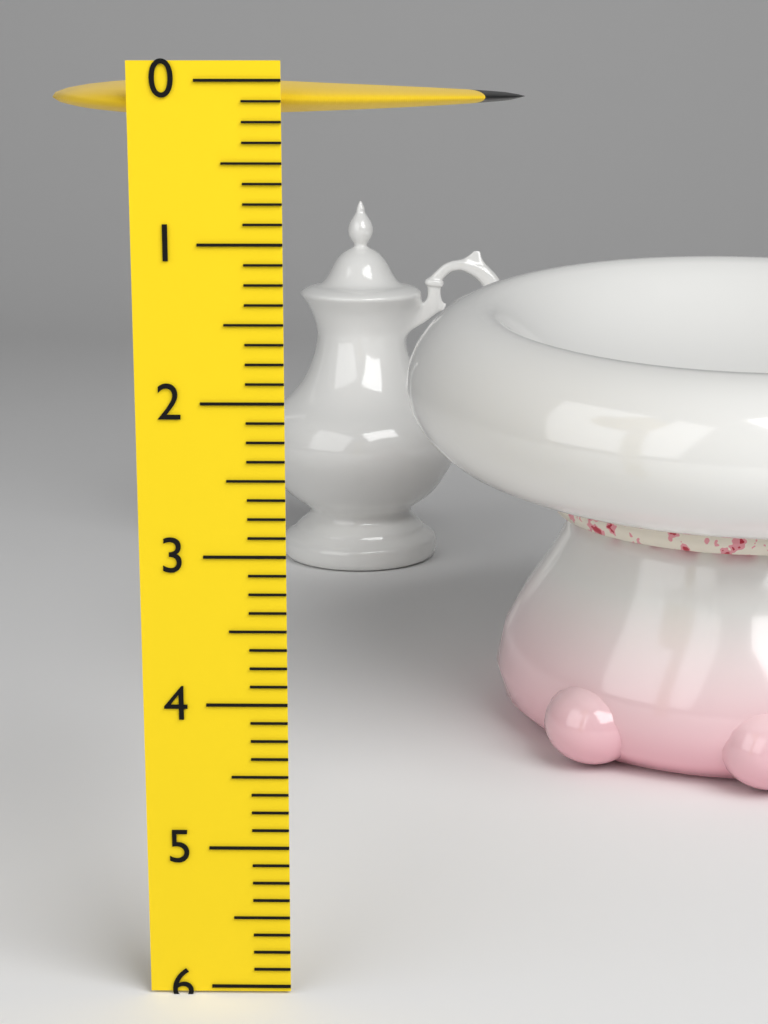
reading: 0.250 (no unit)
